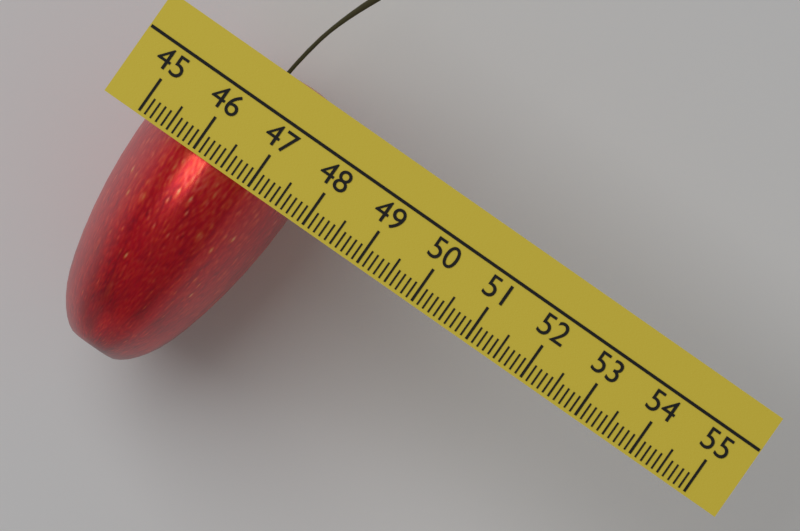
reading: 47.7 (no unit)
